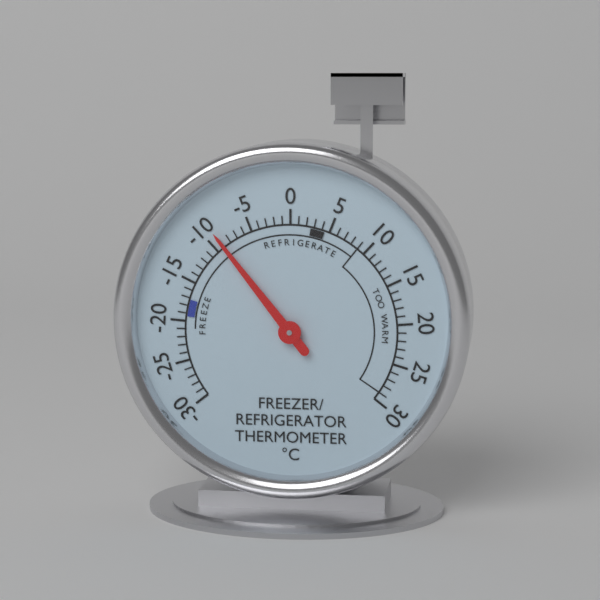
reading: -9 °C
